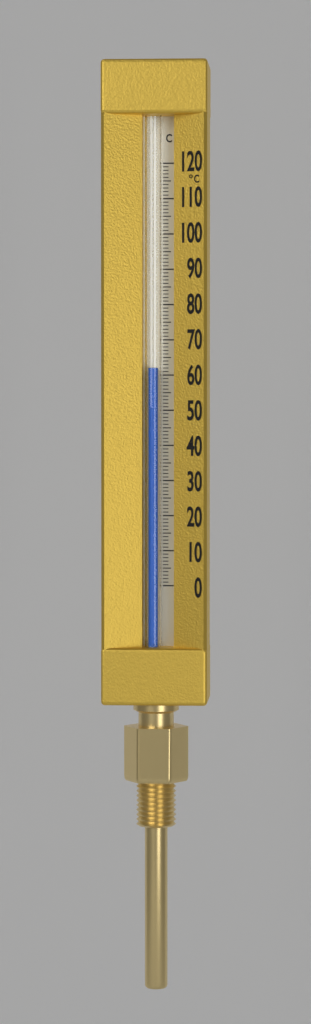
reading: 62 °C
